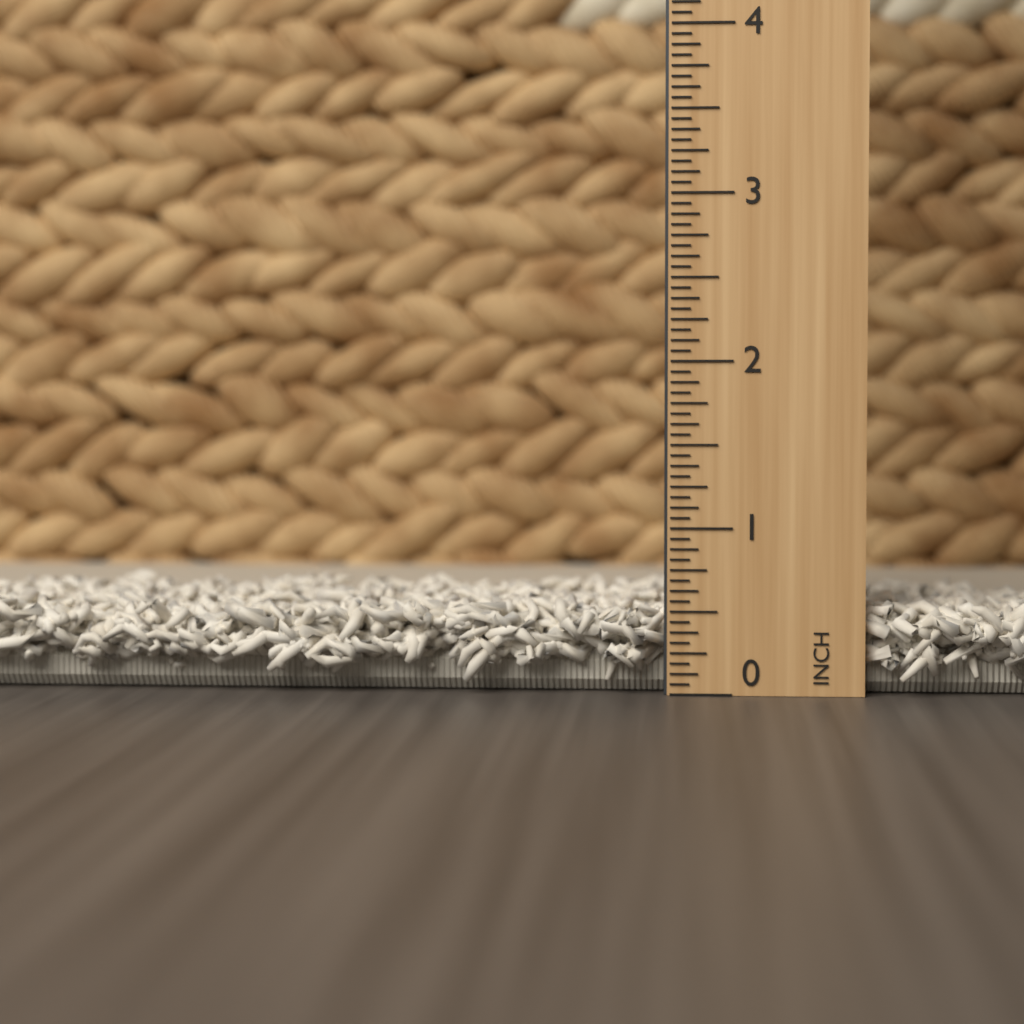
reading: 0.5625 in
